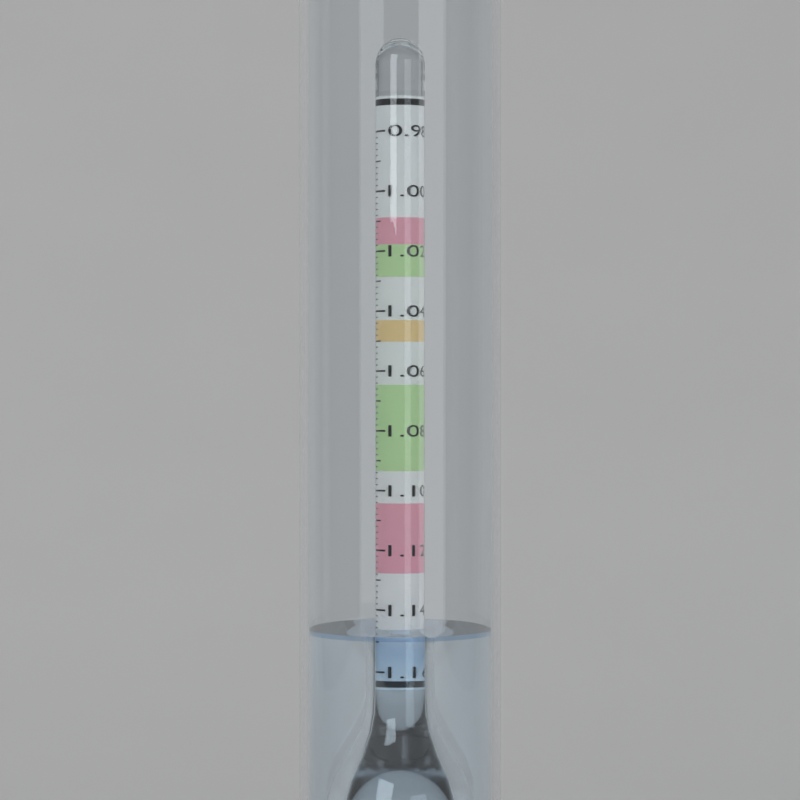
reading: 1.146 (no unit)
